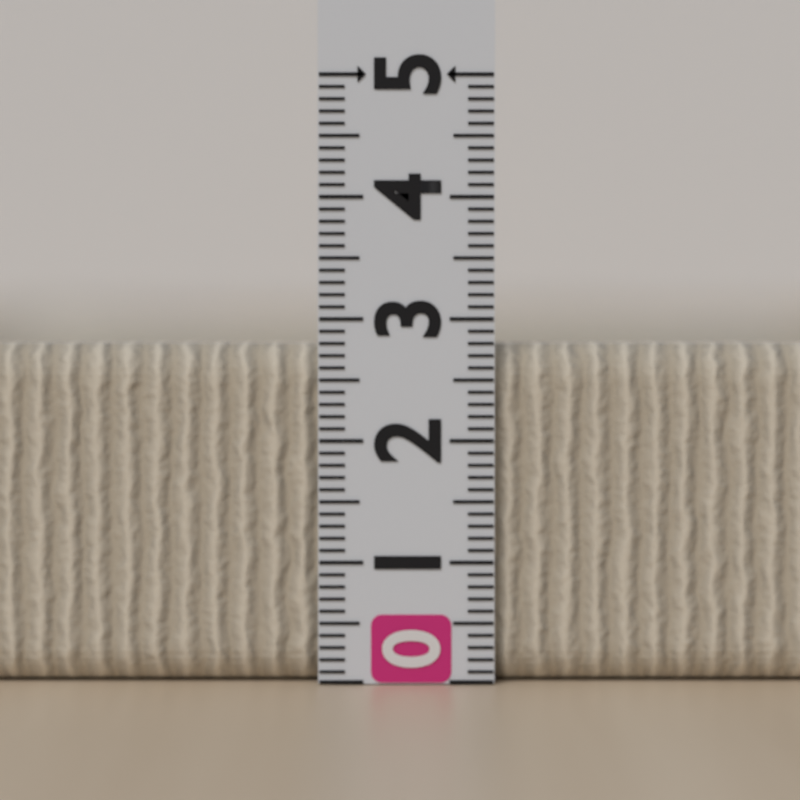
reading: 2.8 (no unit)
